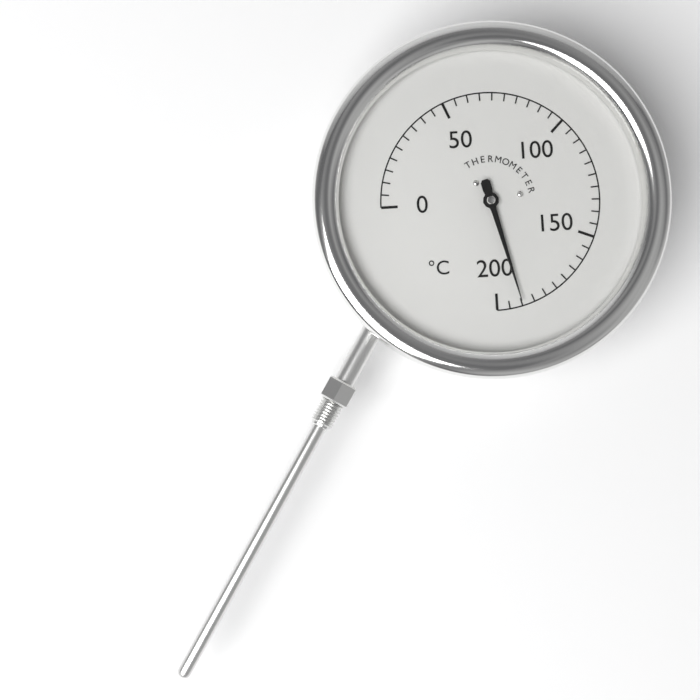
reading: 190 °C
